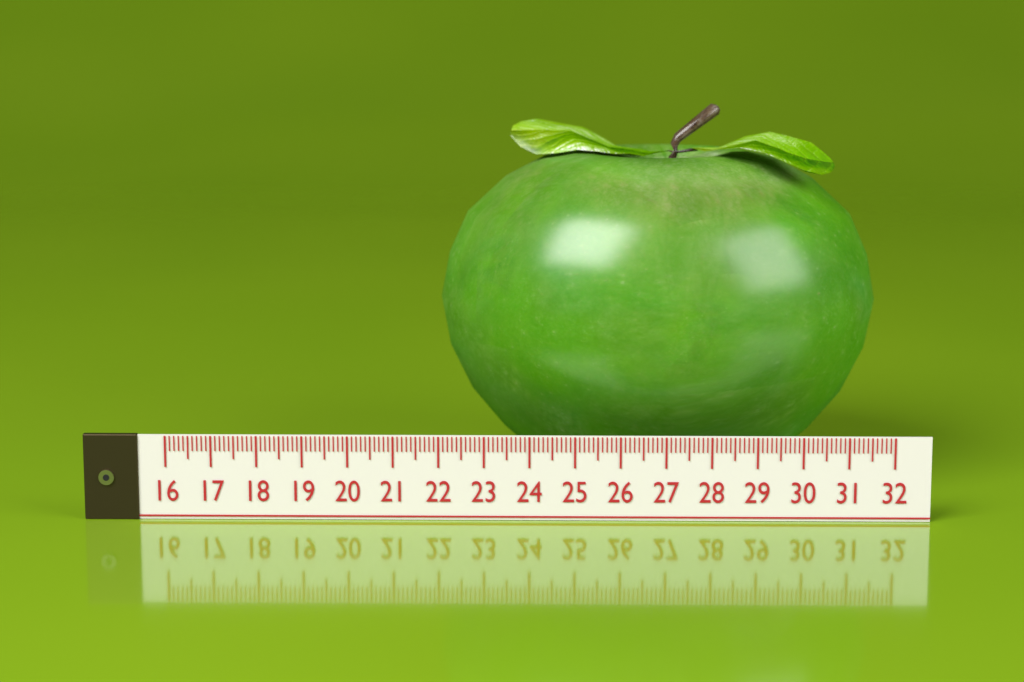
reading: 21.9 (no unit)
